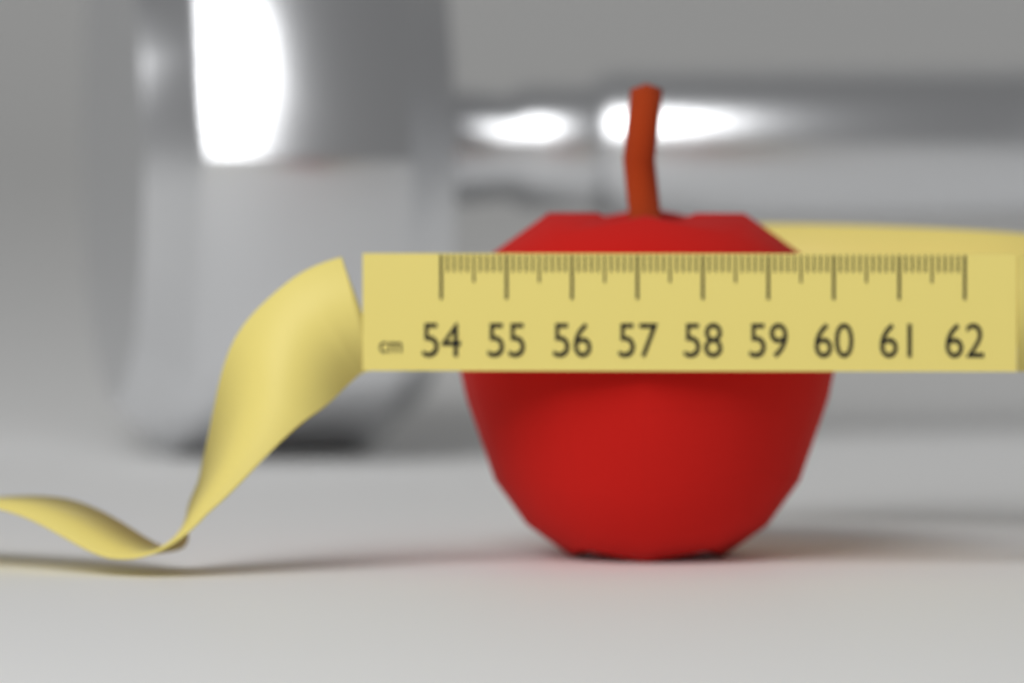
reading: 60.2 cm
